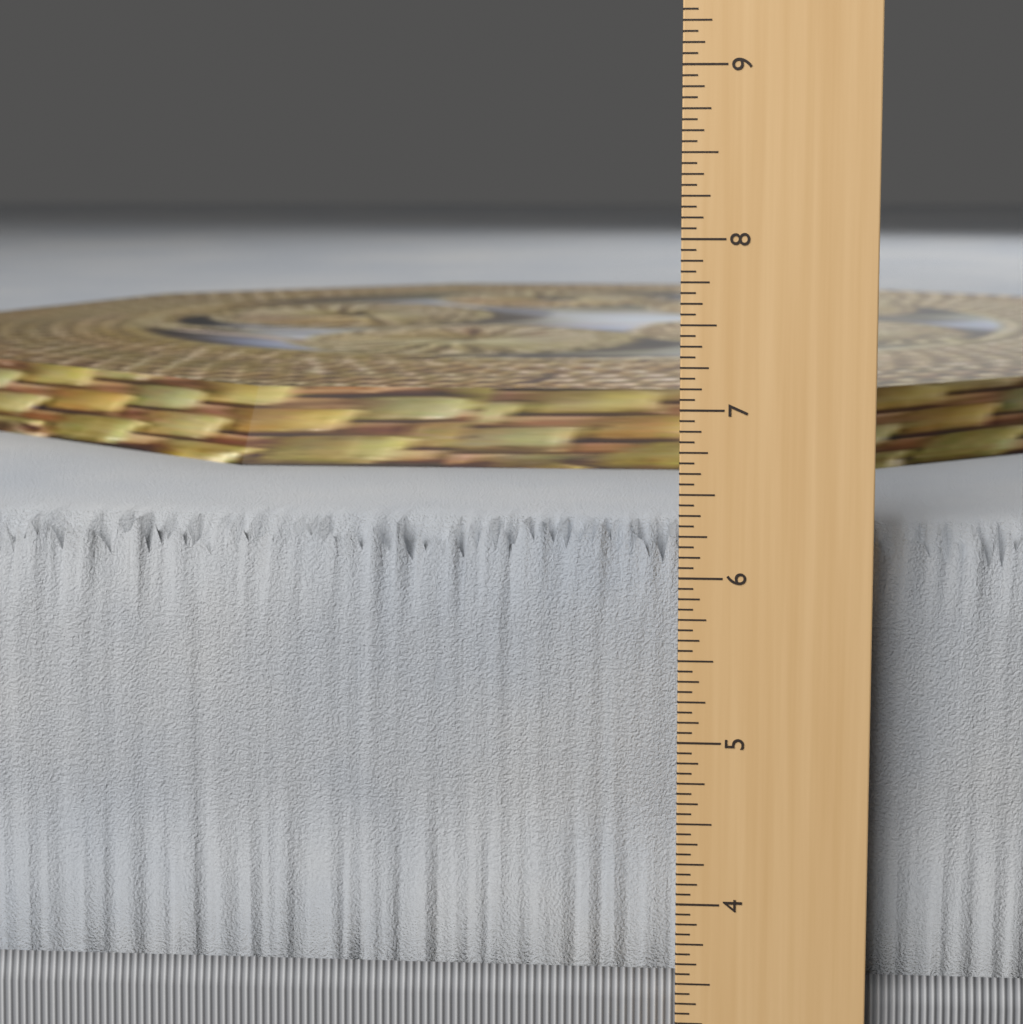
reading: 6.2500 in
